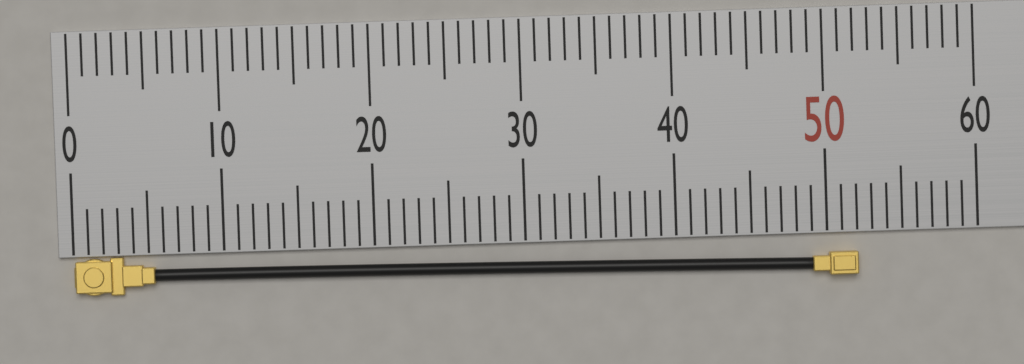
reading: 52 (no unit)
